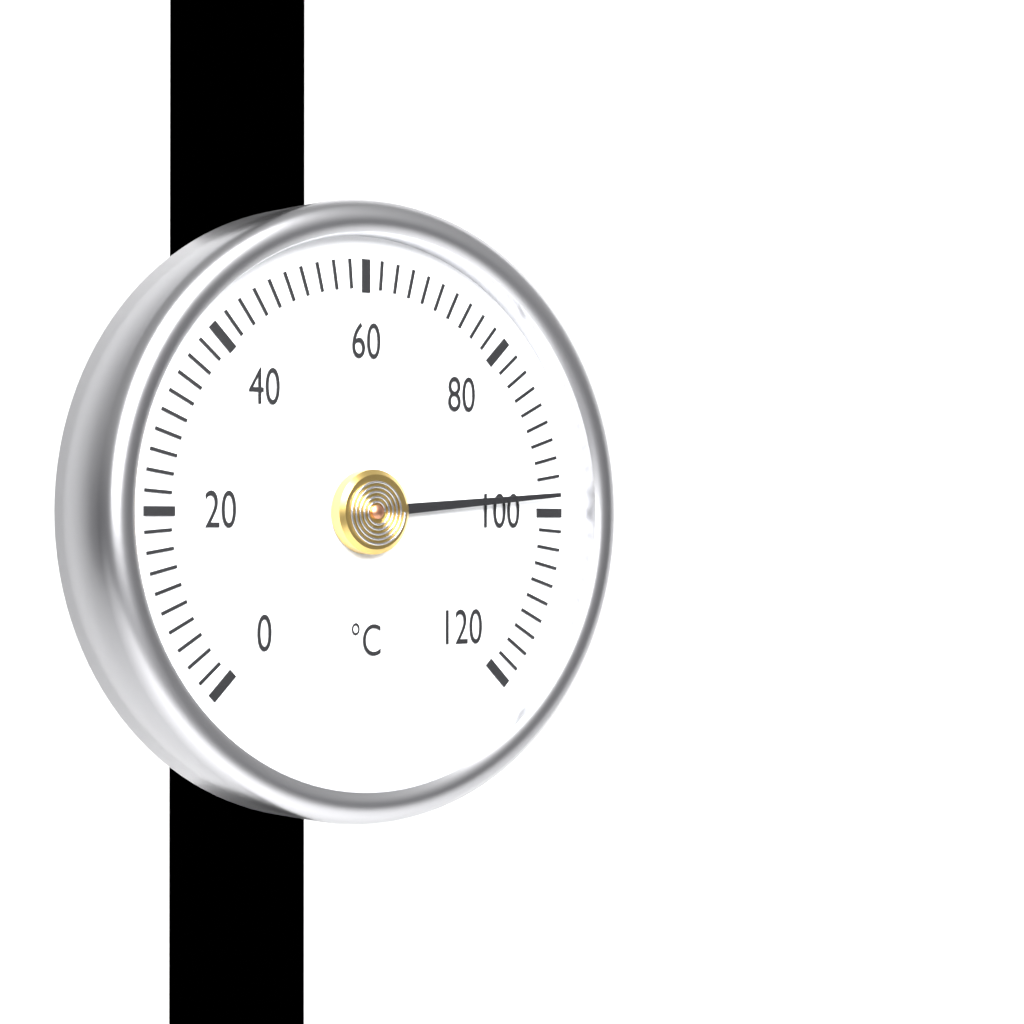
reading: 98 °C
